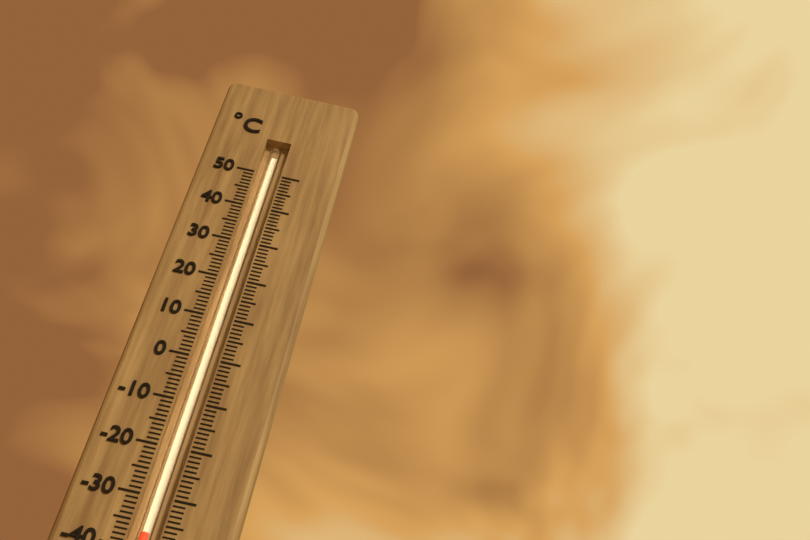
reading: -37 °C
